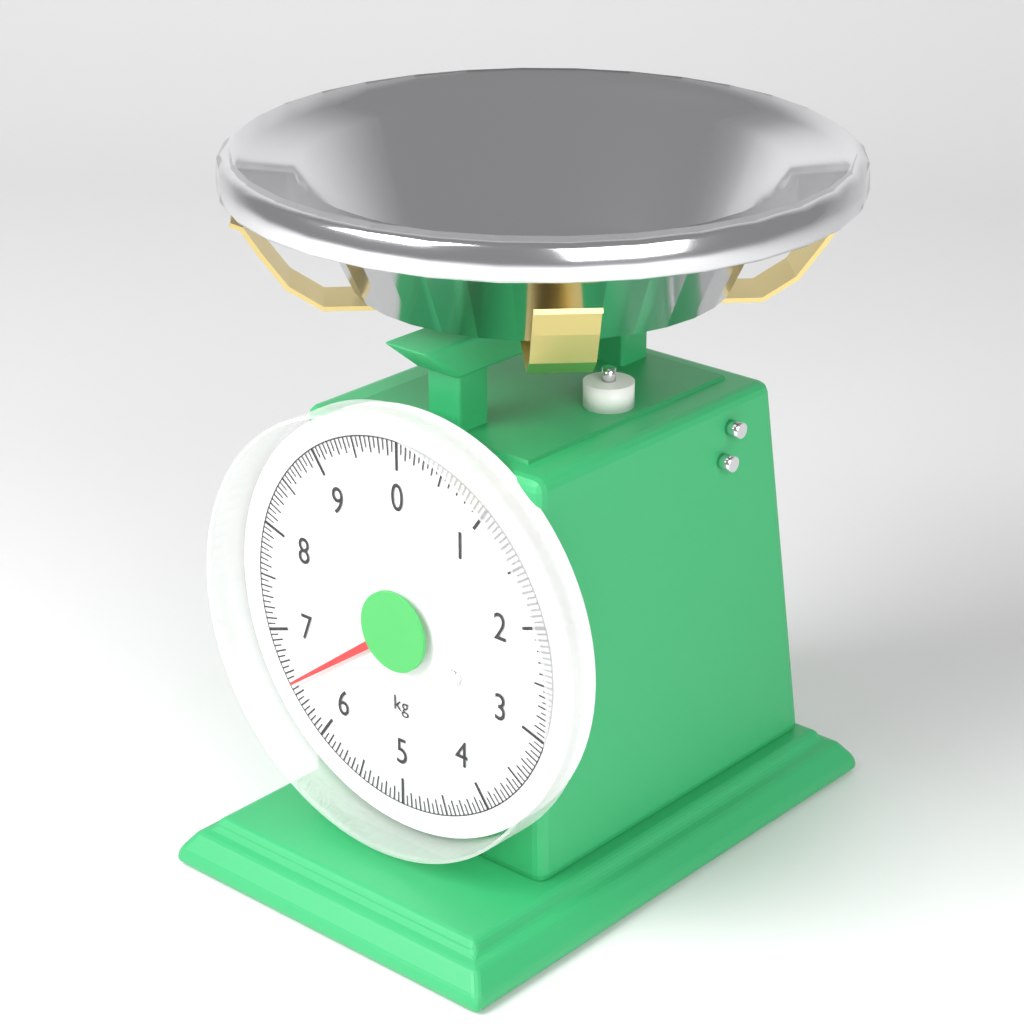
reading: 6.50 kg
